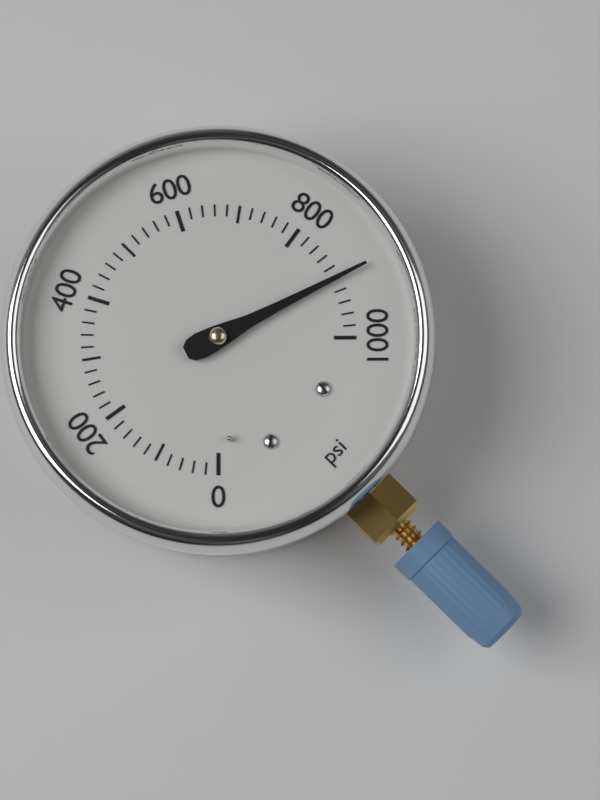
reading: 900 psi
